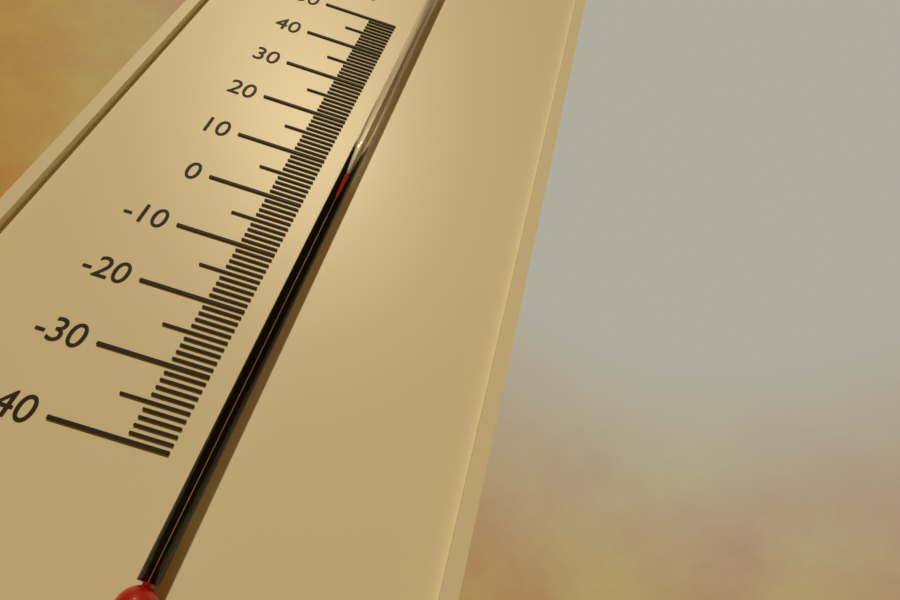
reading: 7 °C
